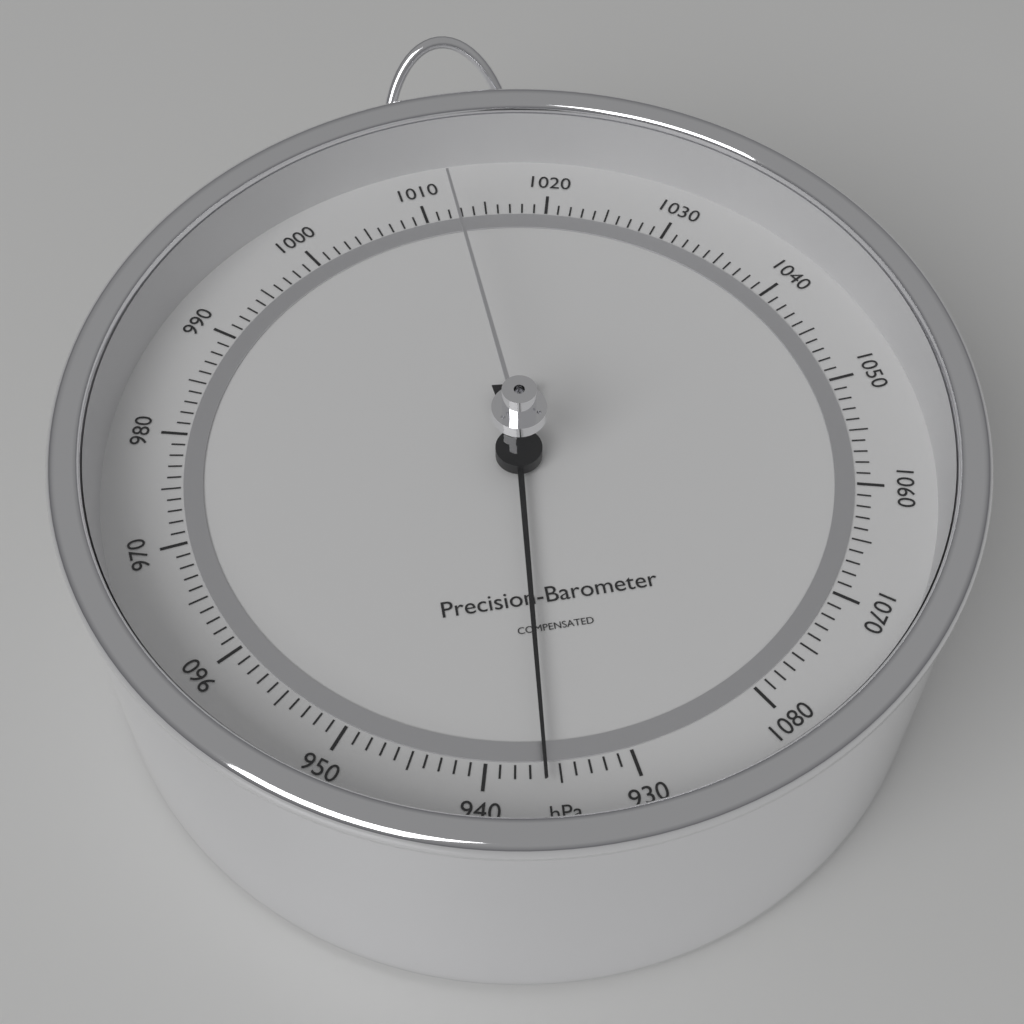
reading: 936 hPa
